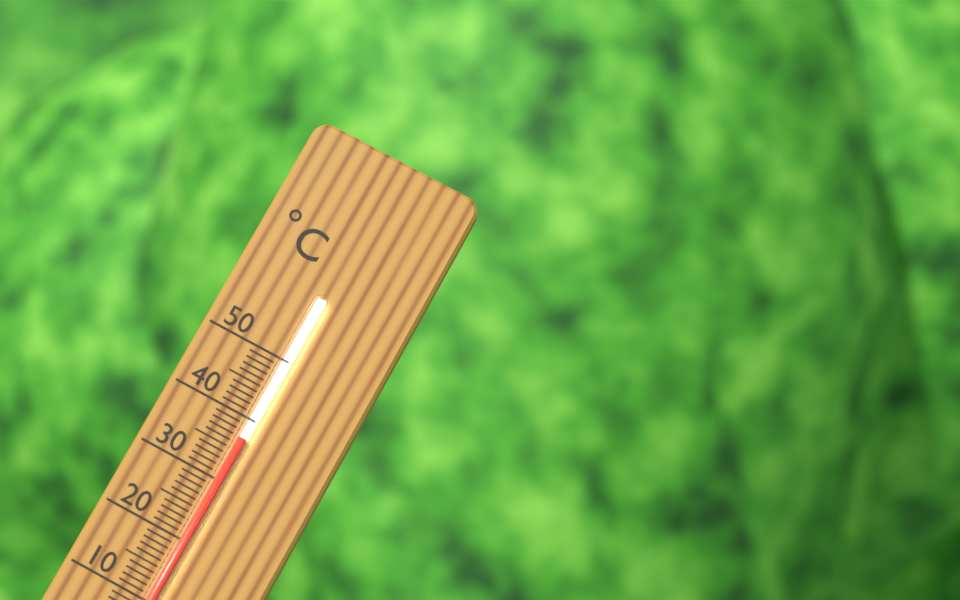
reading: 37 °C
